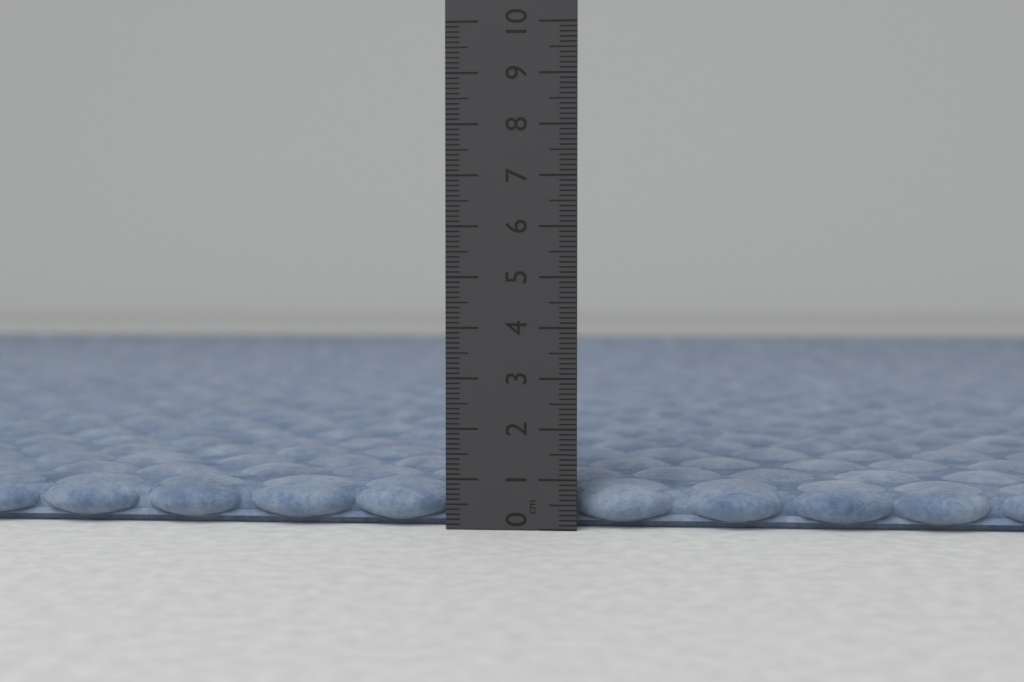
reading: 0.9 cm
